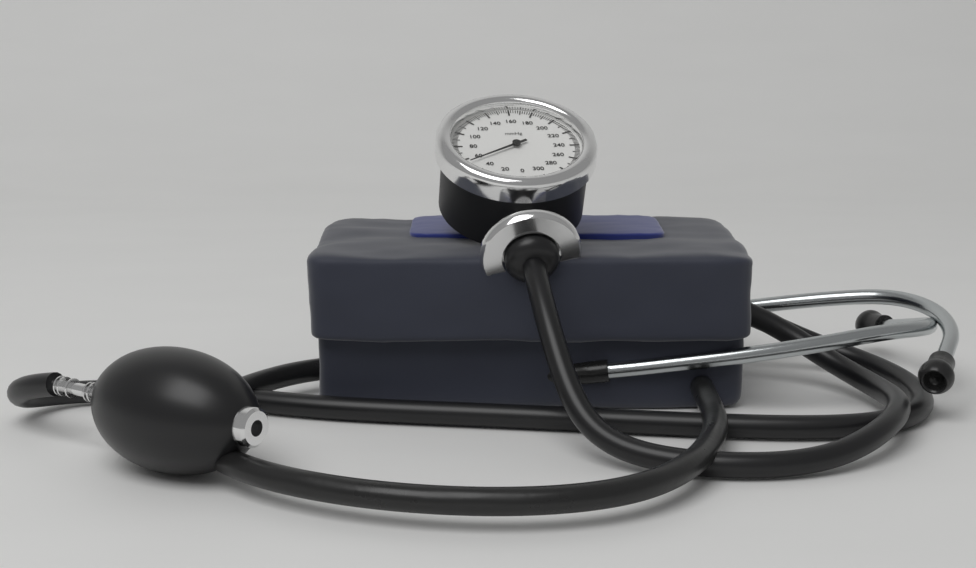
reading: 54 mmHg
